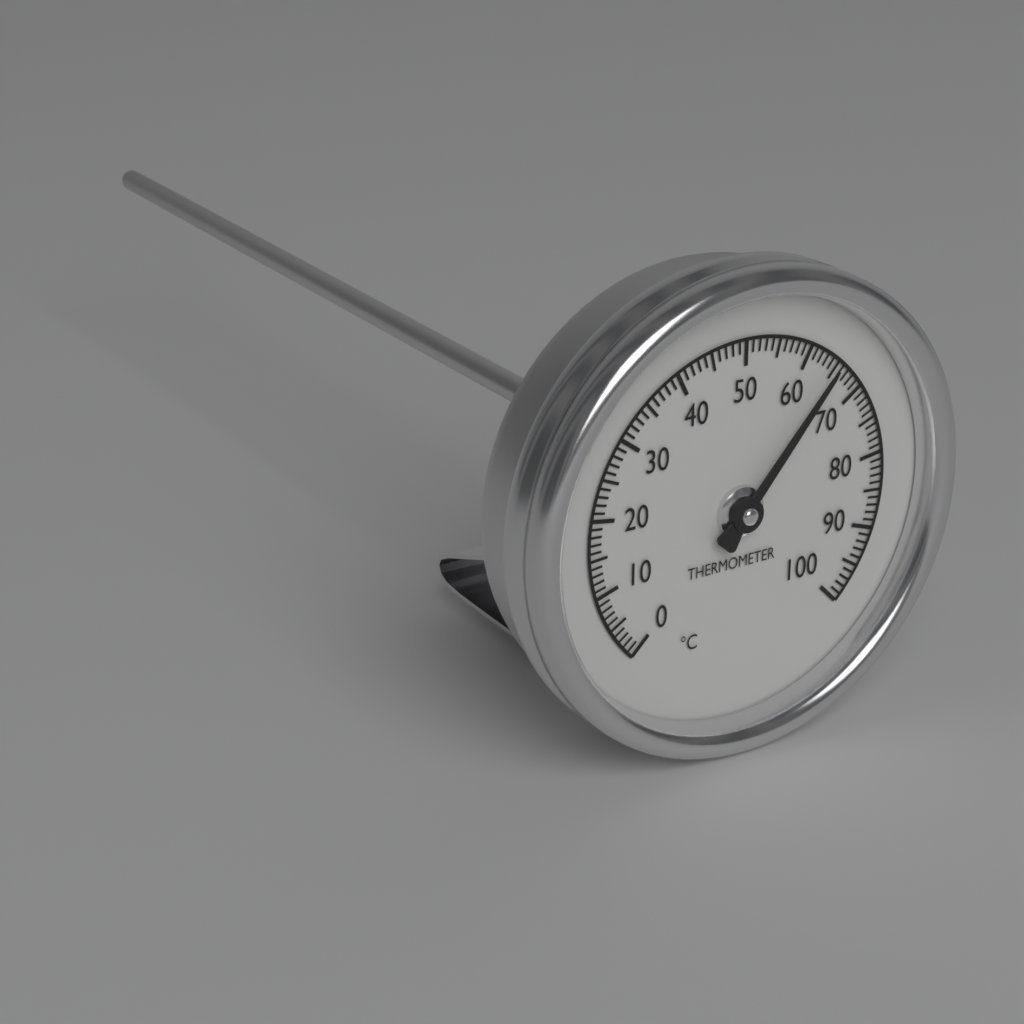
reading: 65 °C
